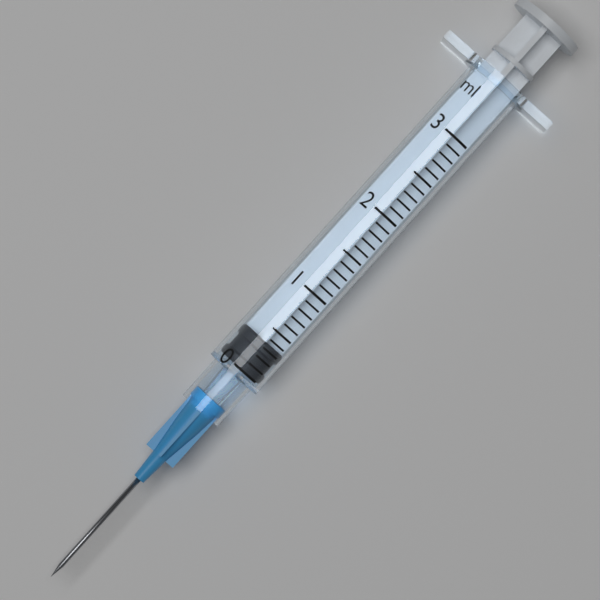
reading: 0.0 ml
